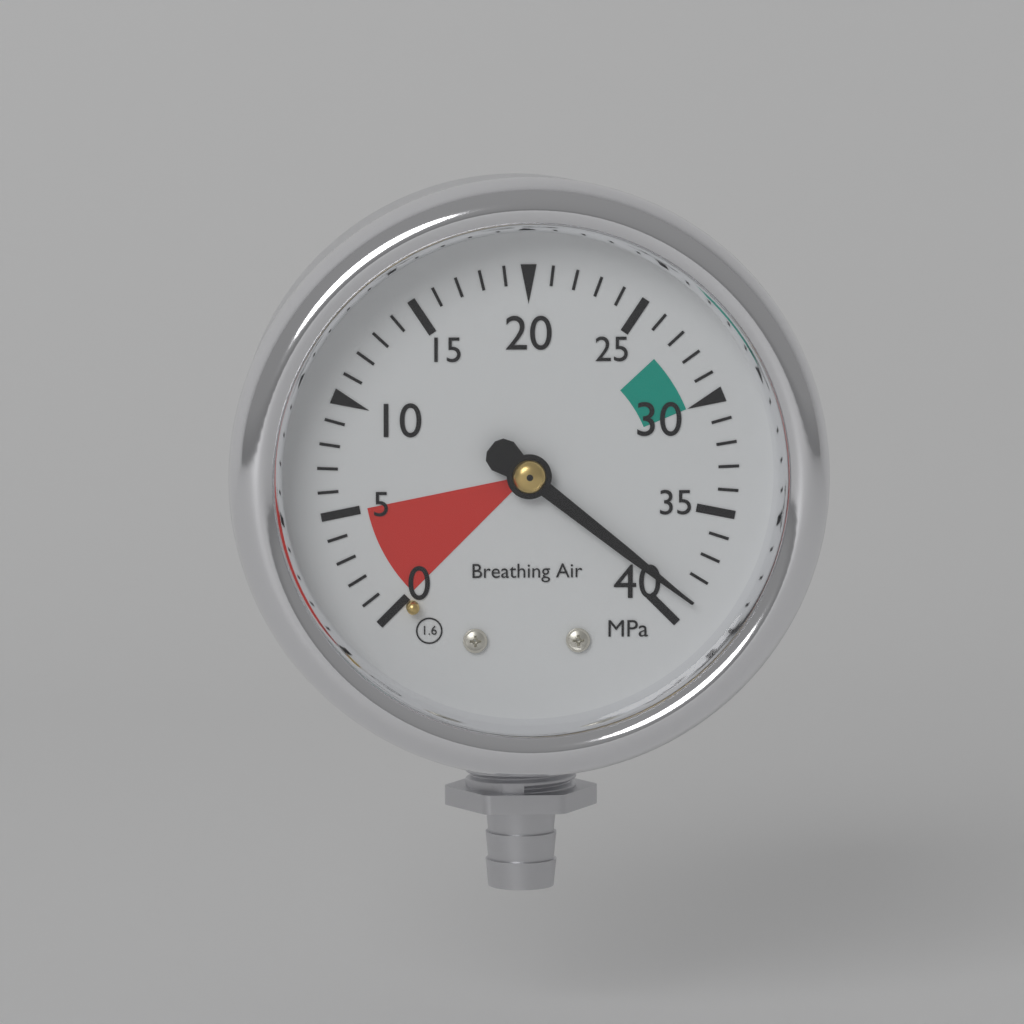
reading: 39 MPa
